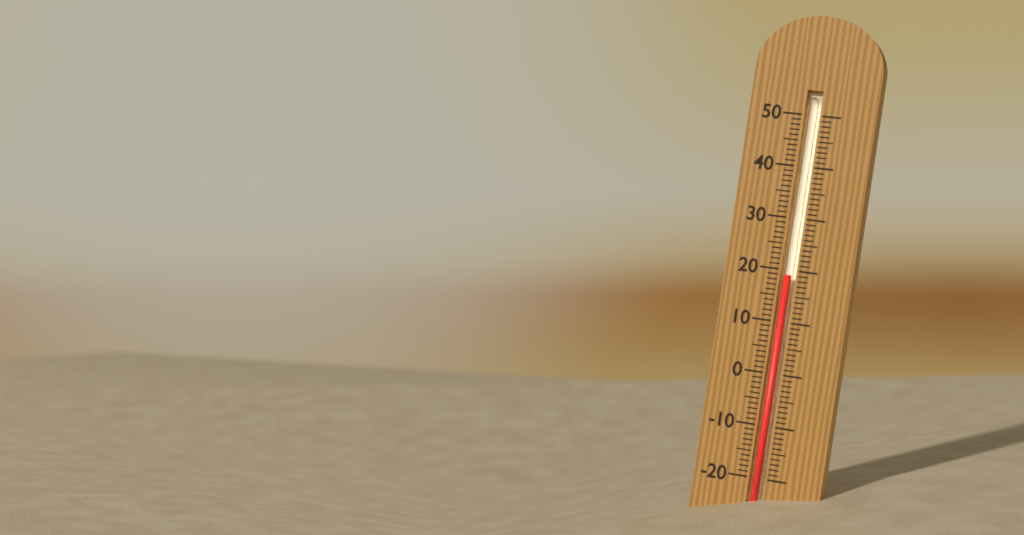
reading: 19 (no unit)
